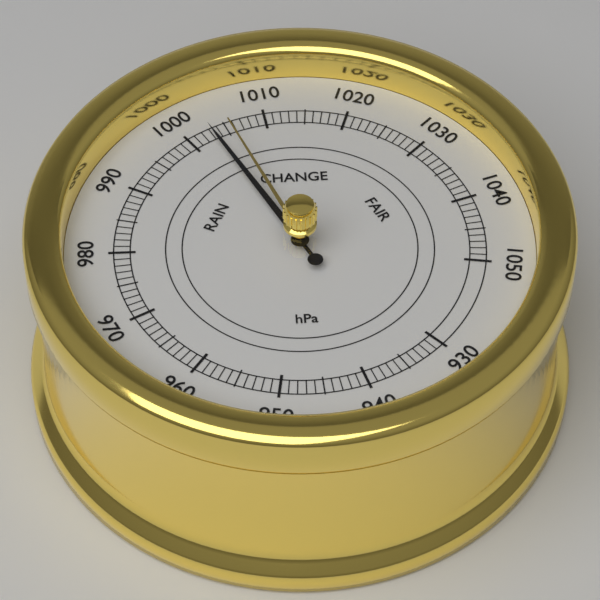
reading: 1003 hPa
